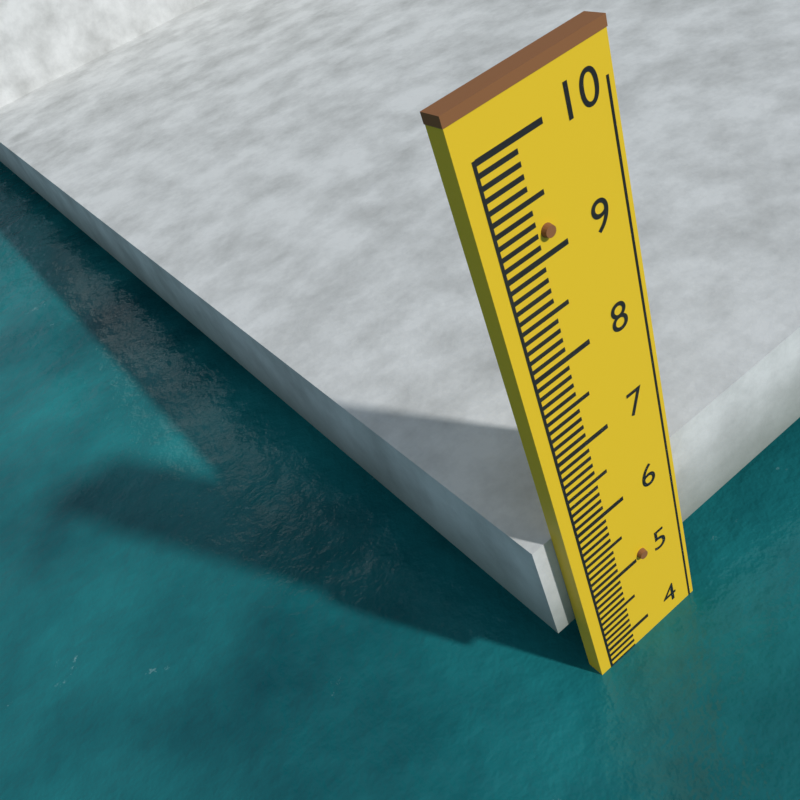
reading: 3.7 (no unit)
